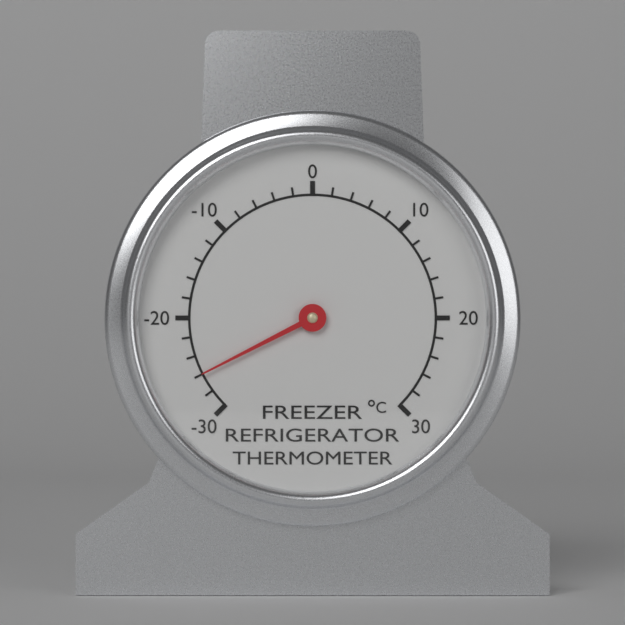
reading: -26 °C
